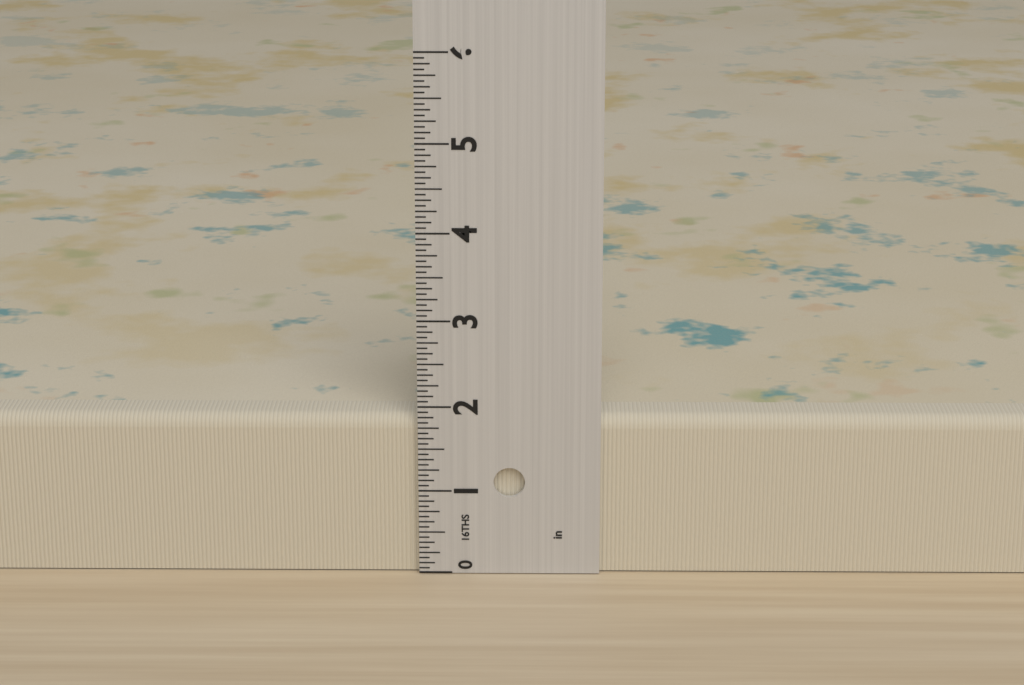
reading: 1.8750 in
